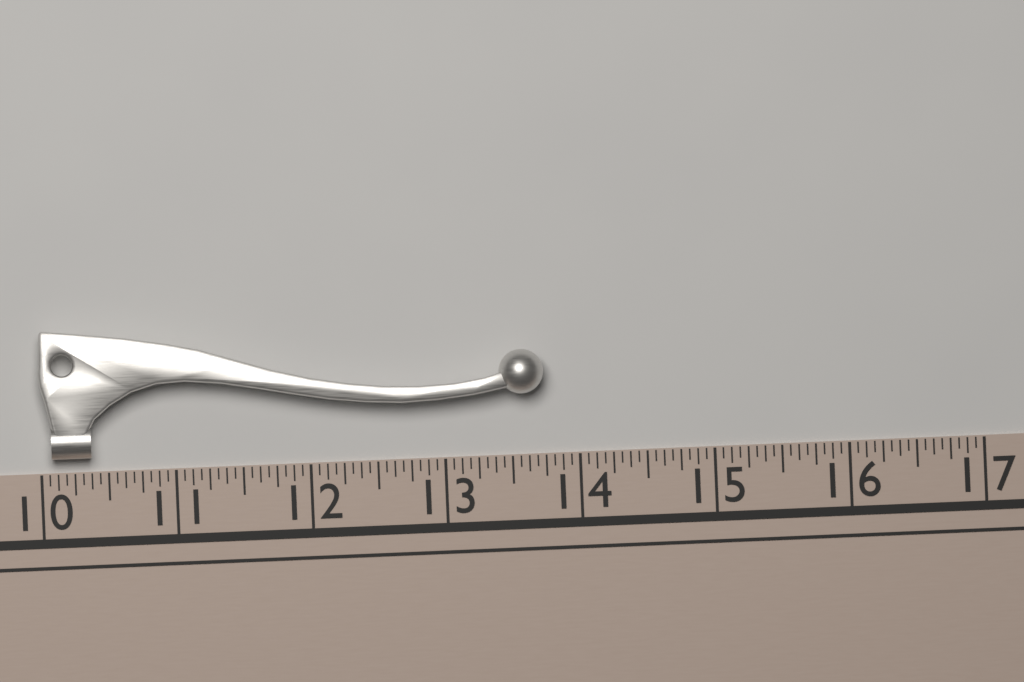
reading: 13.7500 (no unit)
